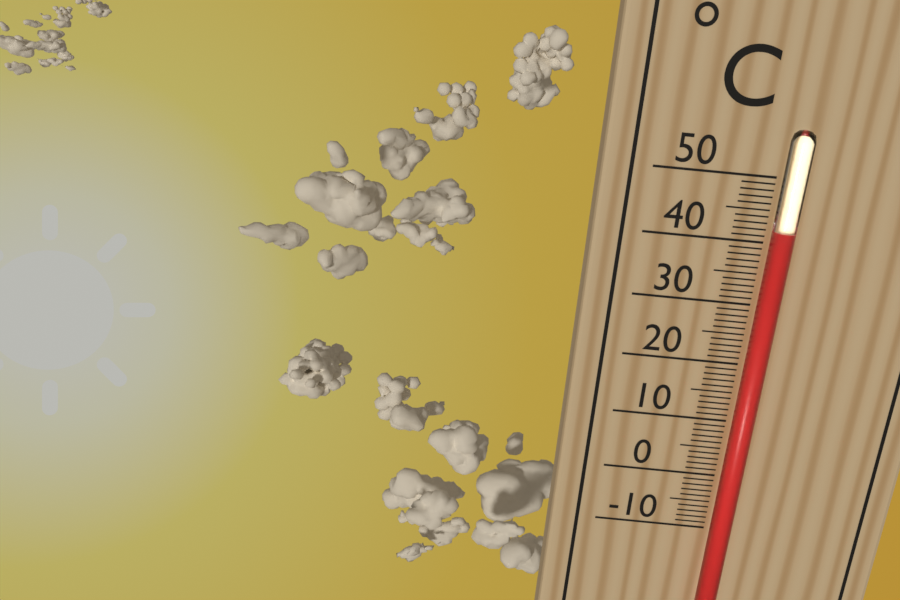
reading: 42 °C
